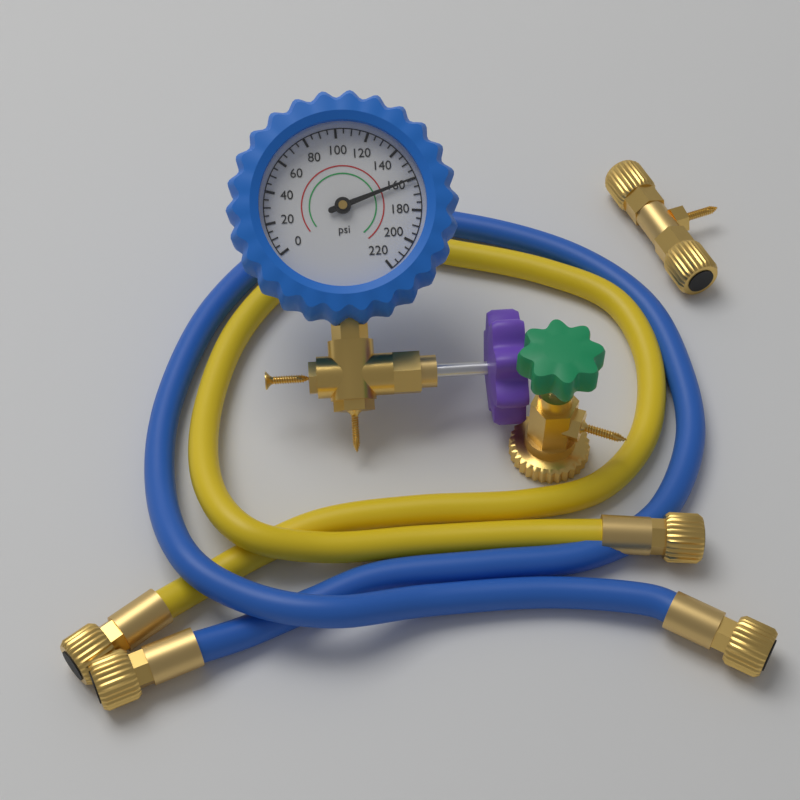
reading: 160 psi
